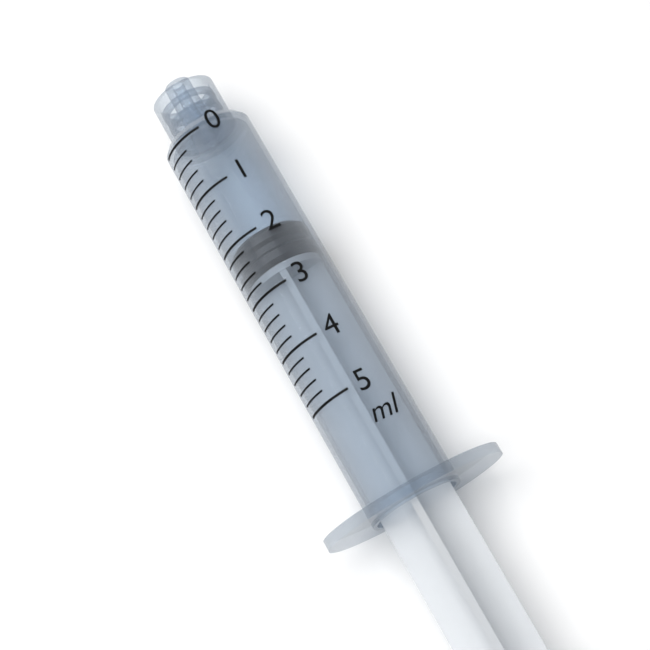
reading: 2.0 ml
